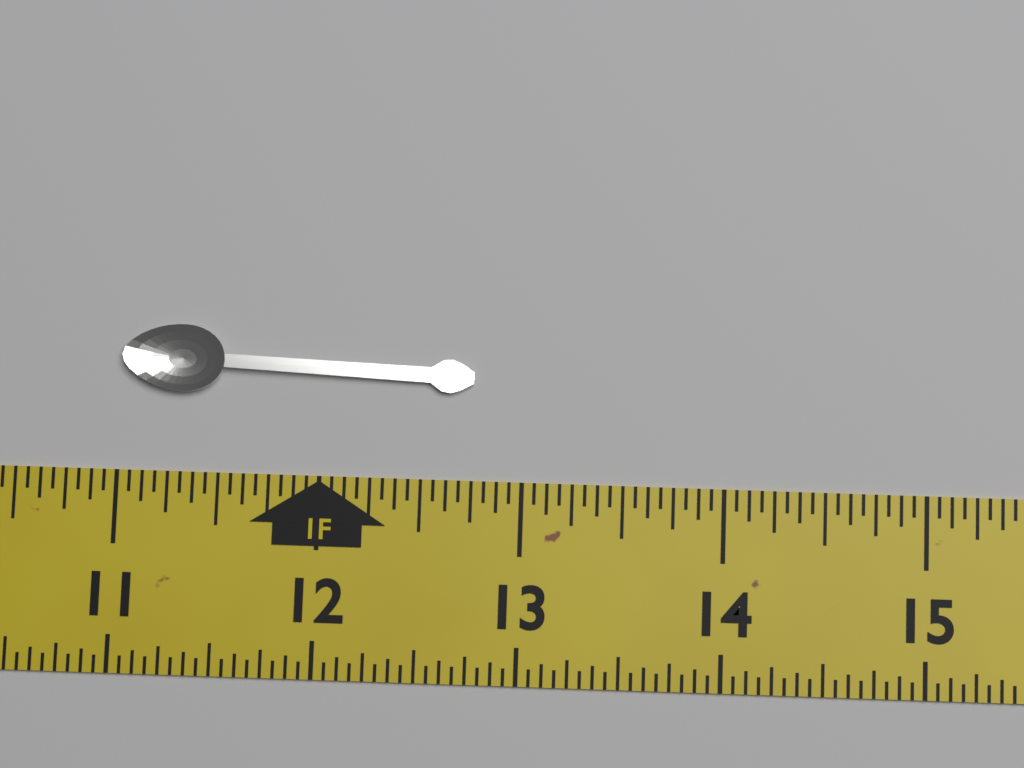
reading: 12.7500 in
